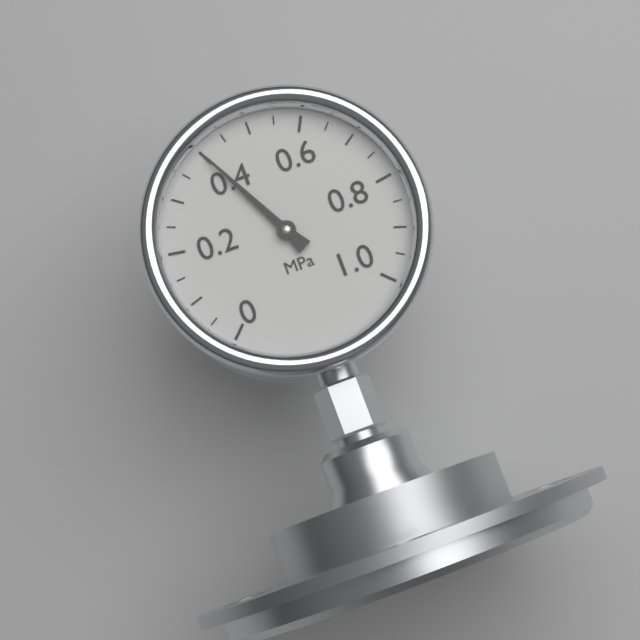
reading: 0.40 MPa
